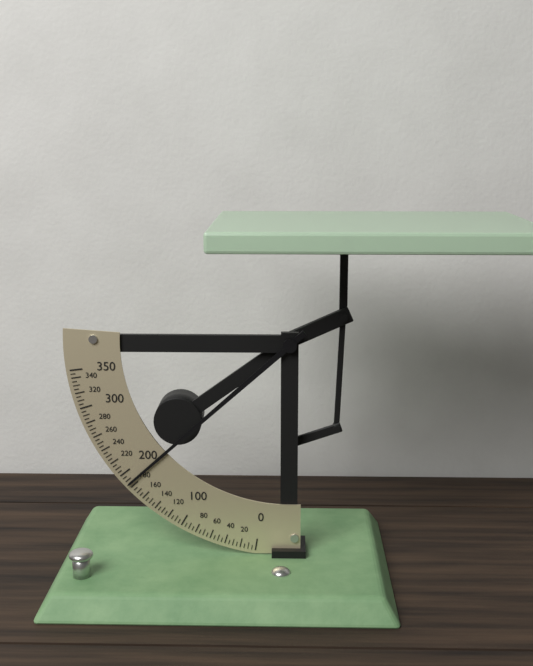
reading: 185 (no unit)
